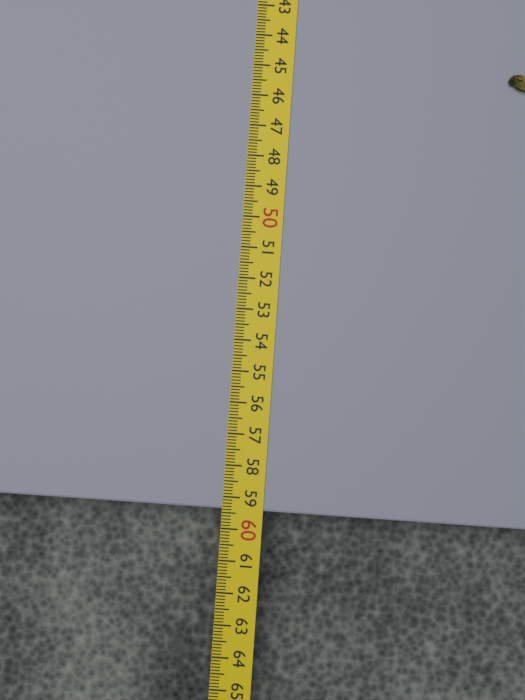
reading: 59.4 cm
